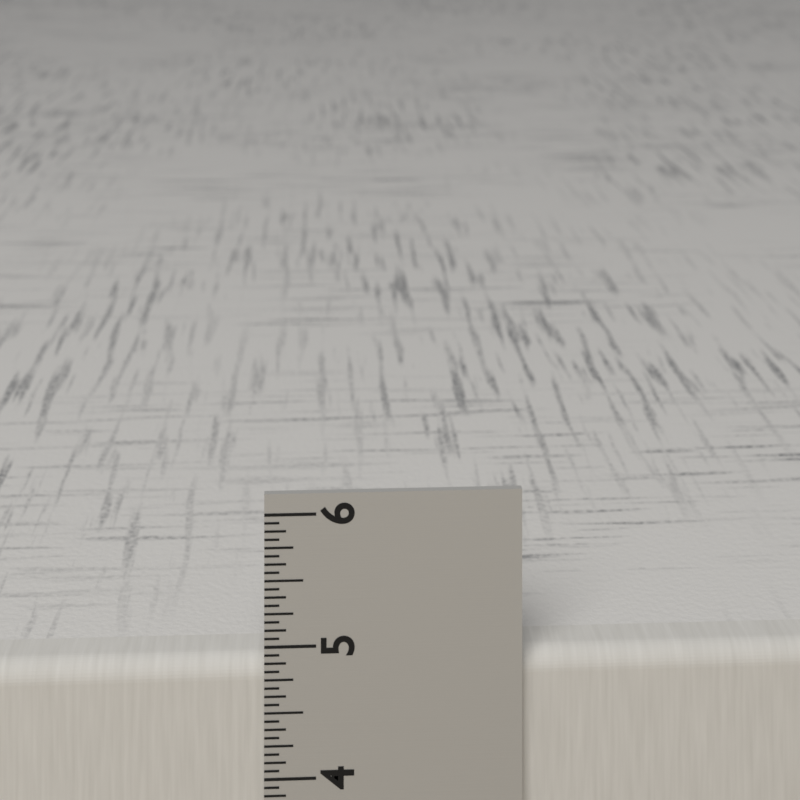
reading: 4.8750 in
